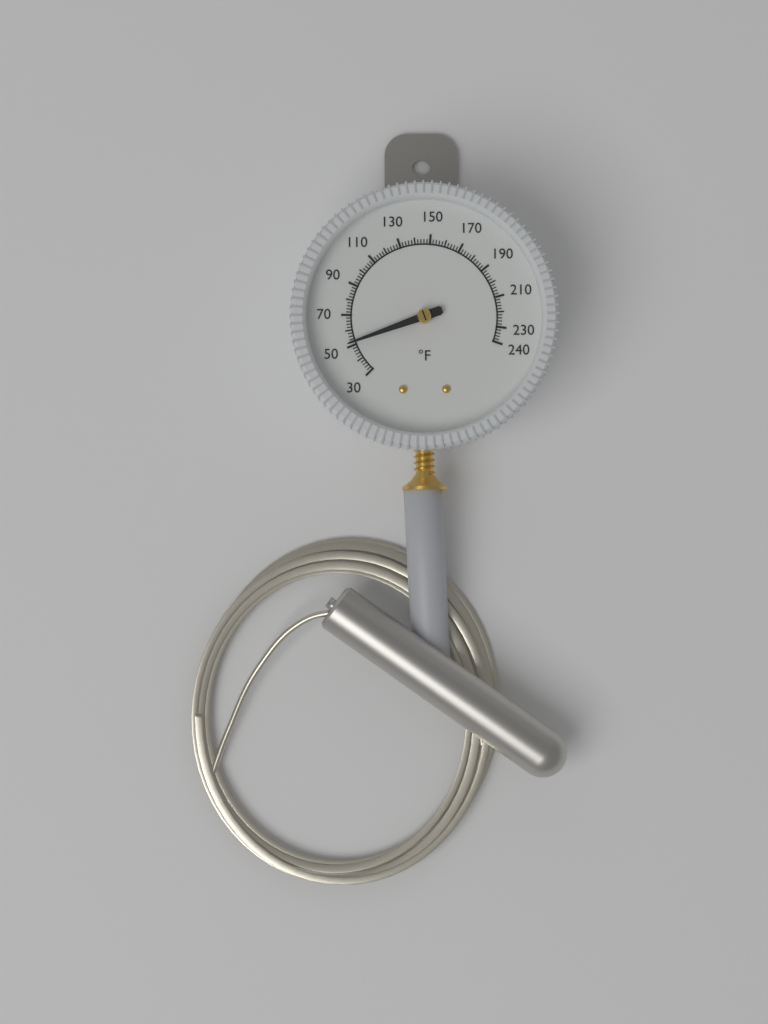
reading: 52 °F
